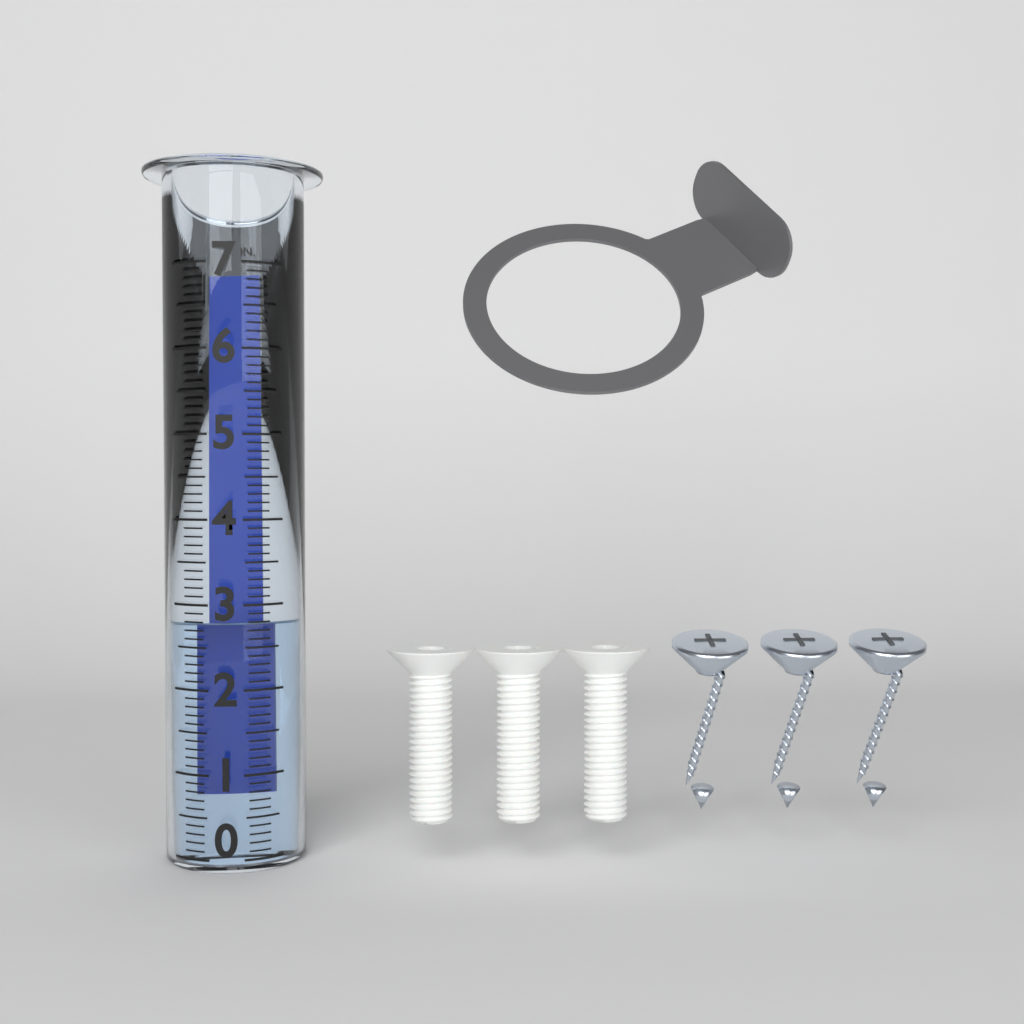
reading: 2.8 in
